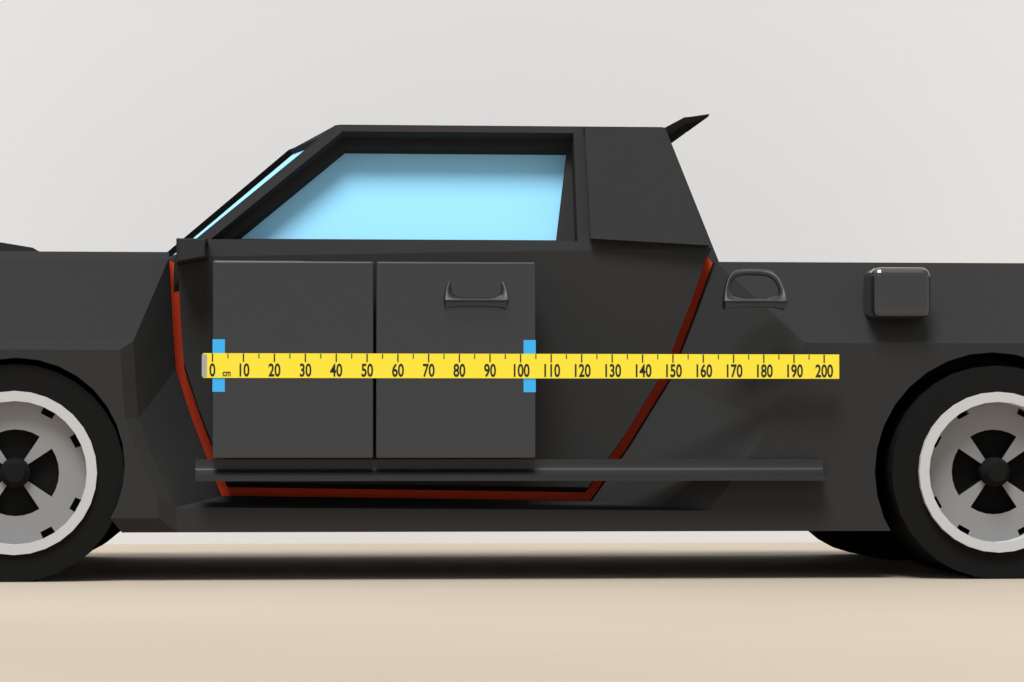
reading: 105 cm
